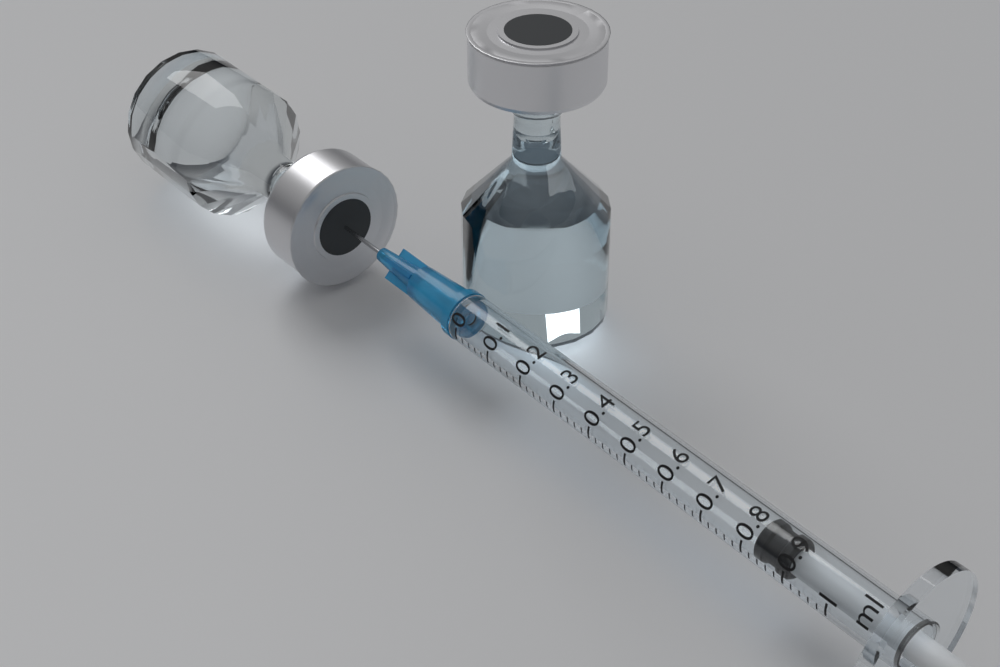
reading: 0.82 ml
